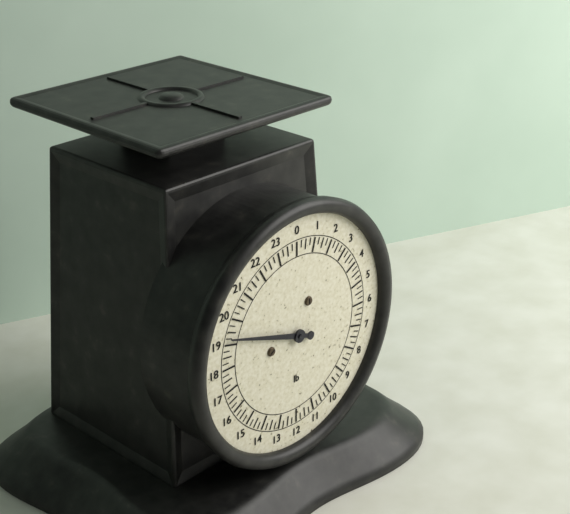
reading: 19.25 lb
